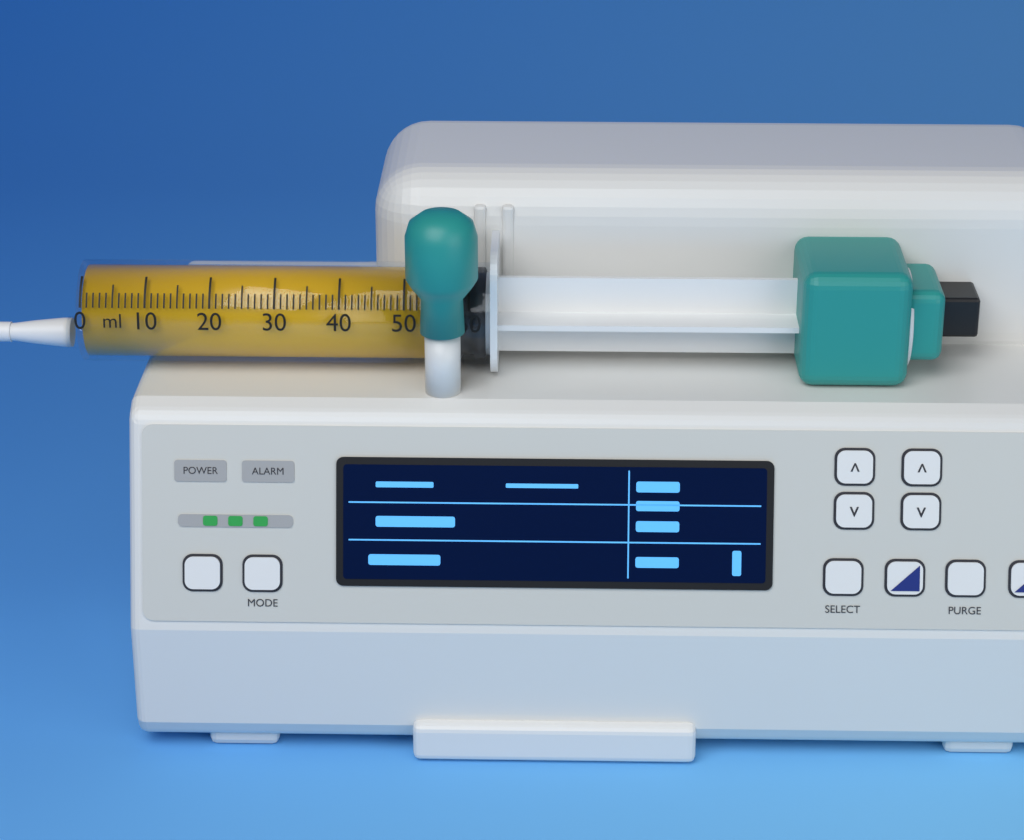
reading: 57 ml
